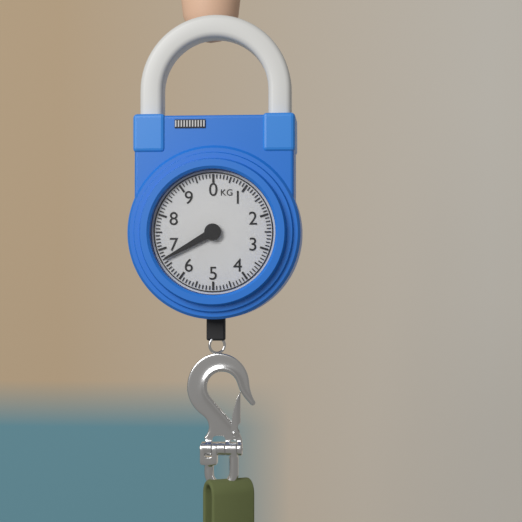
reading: 6.7 kg
